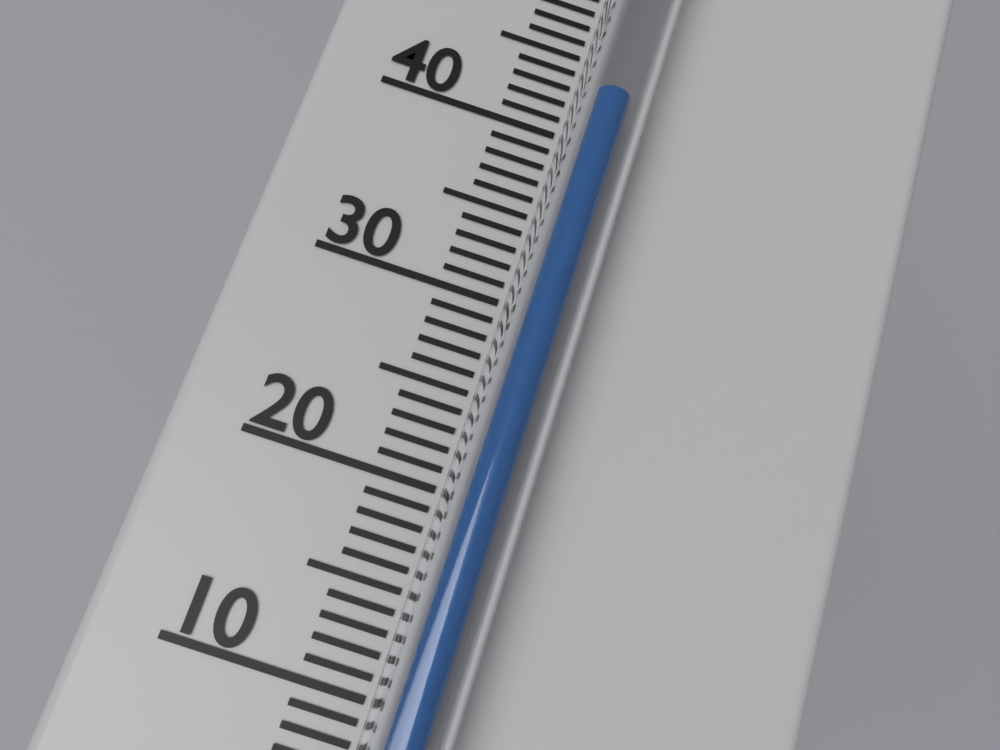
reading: 42 °C
